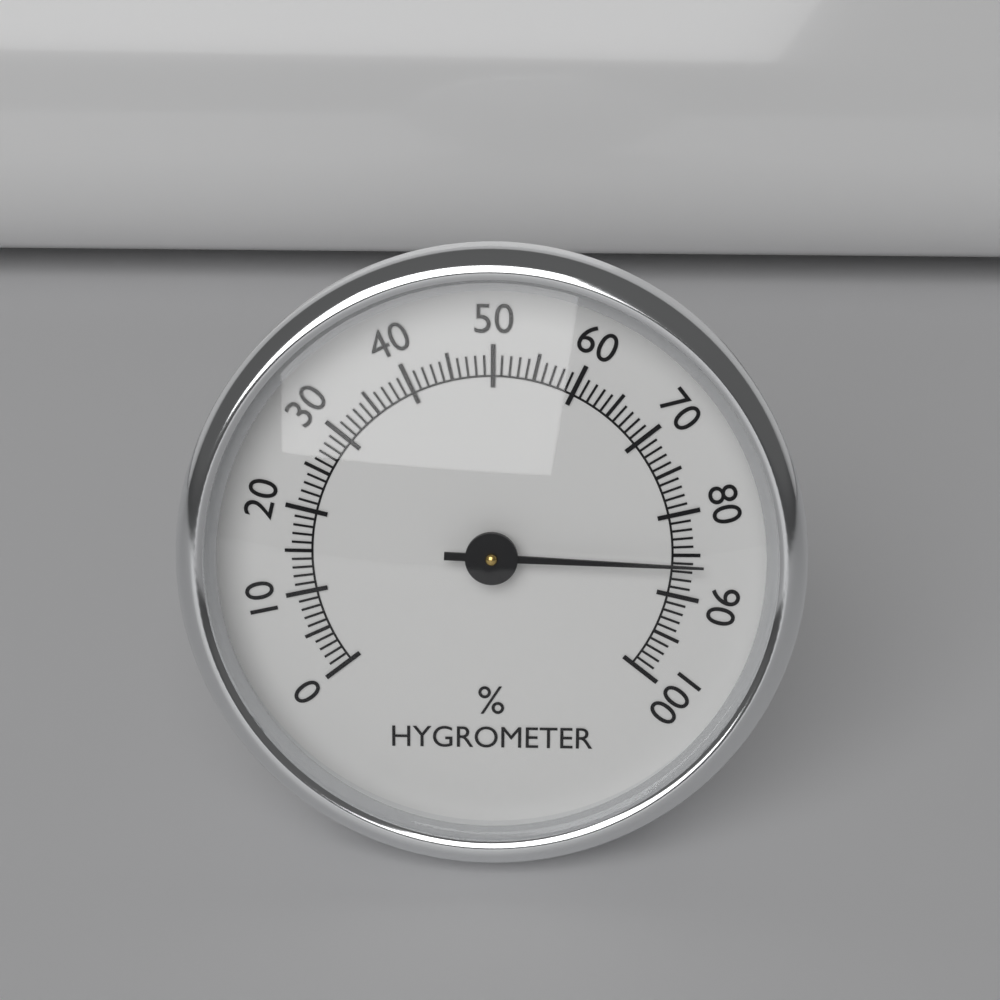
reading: 86 %
